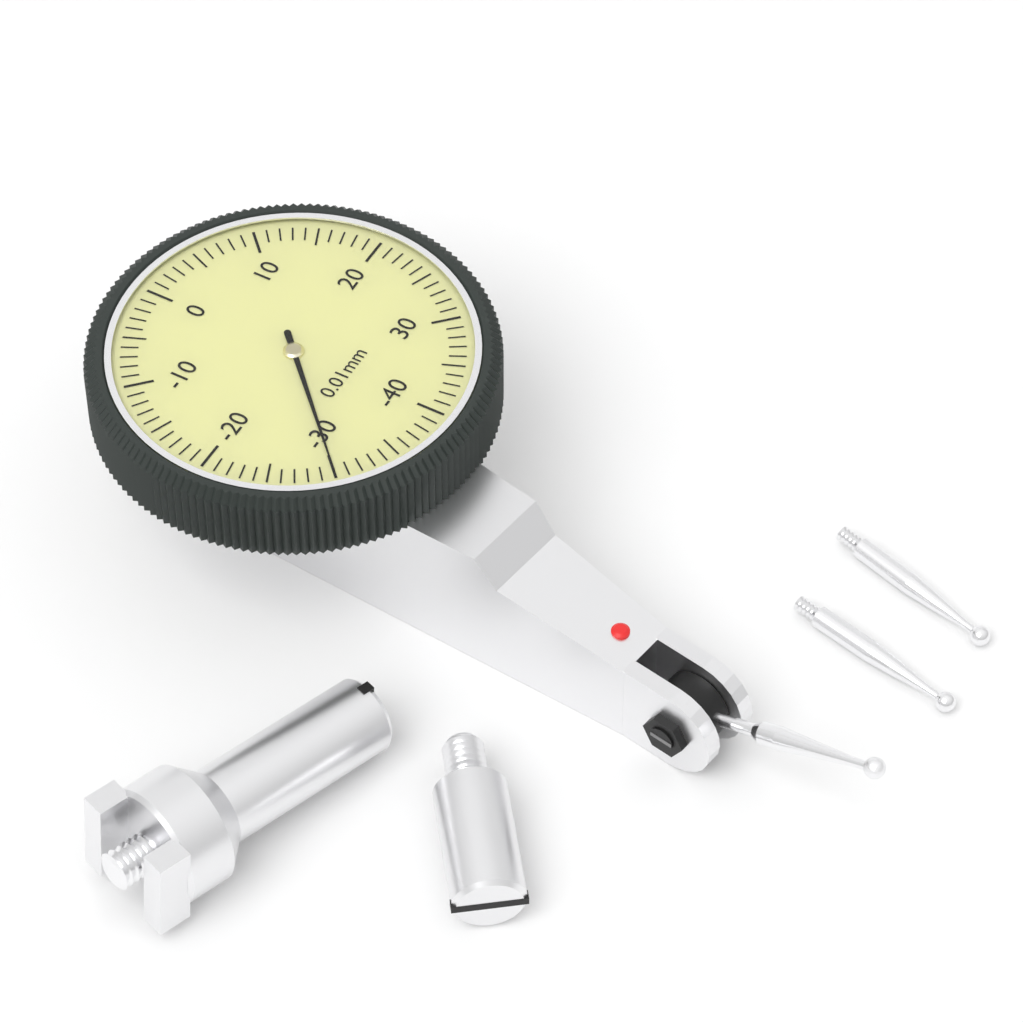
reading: -30 0.01mm
